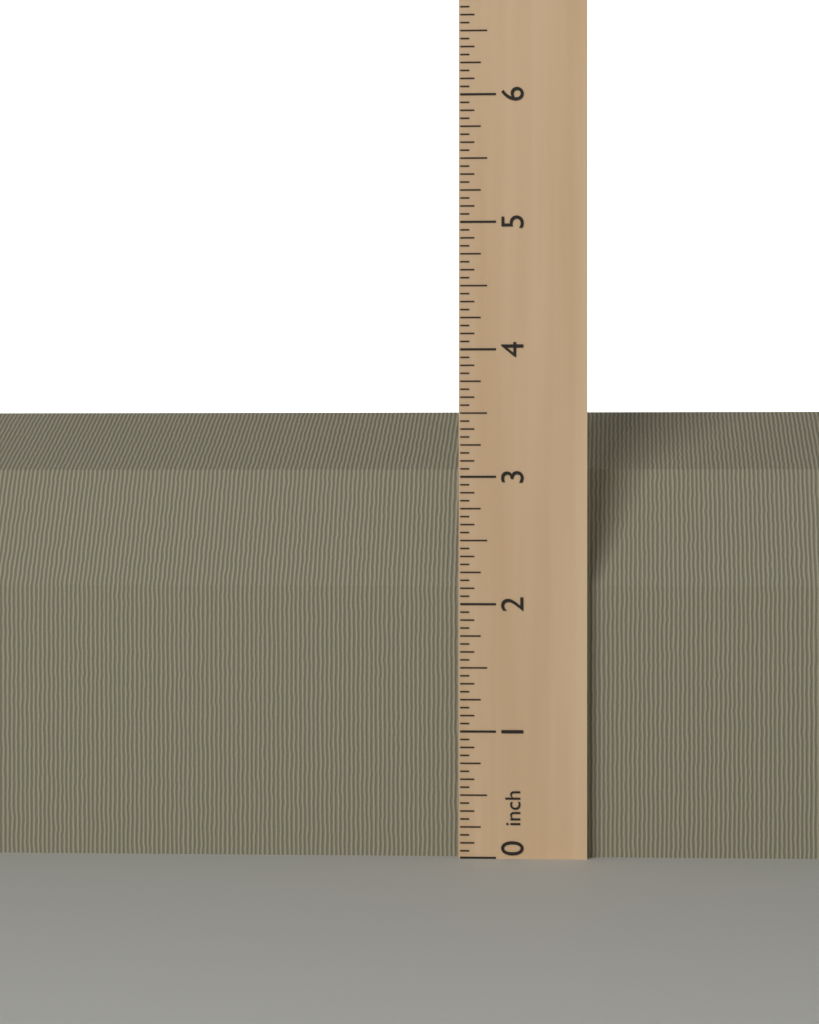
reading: 3.5625 inch
